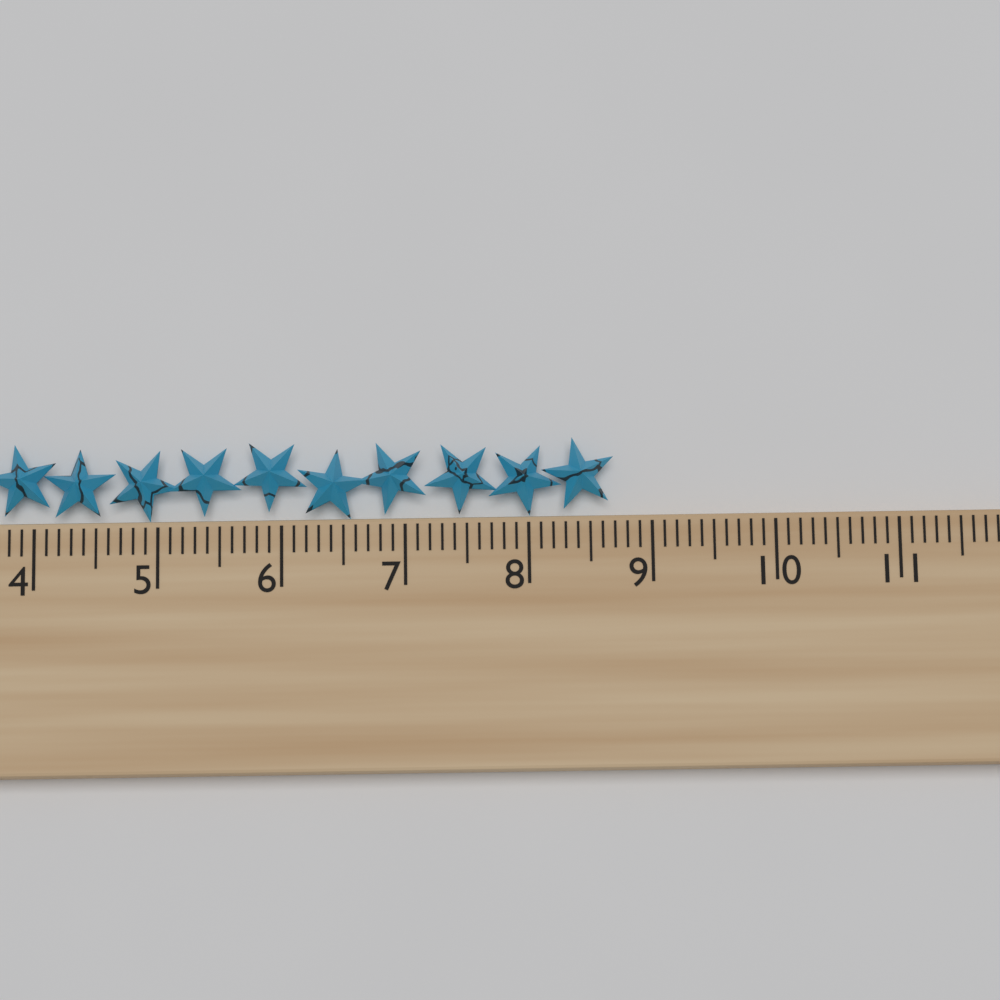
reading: 8.7 cm
